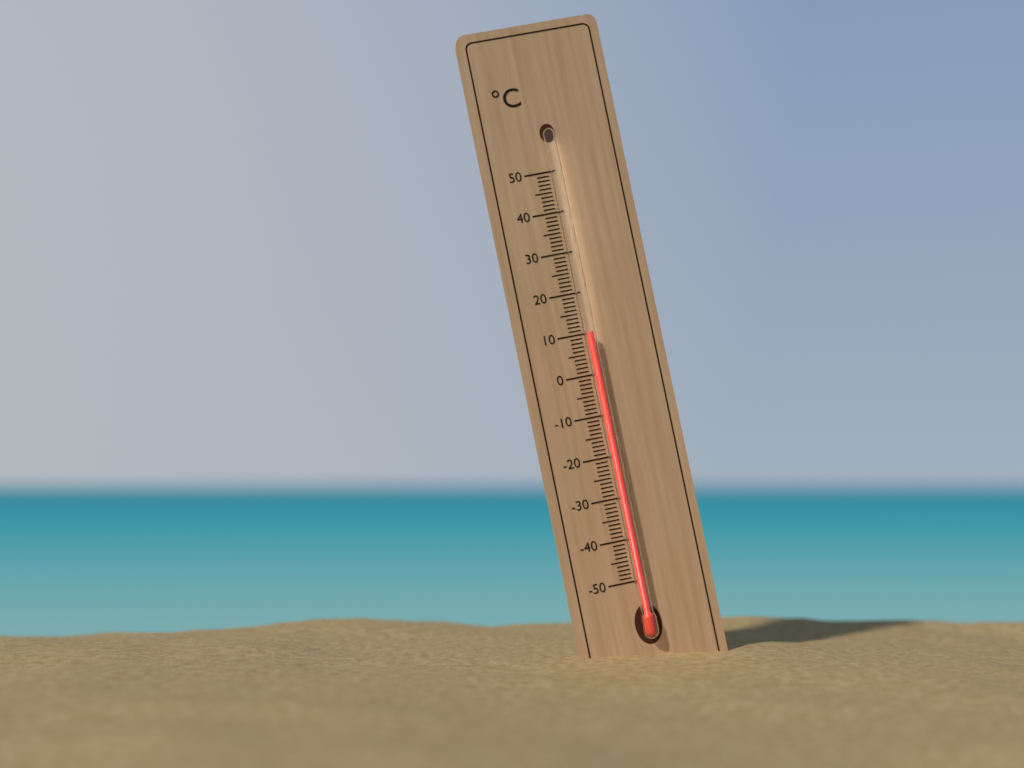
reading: 10 °C
